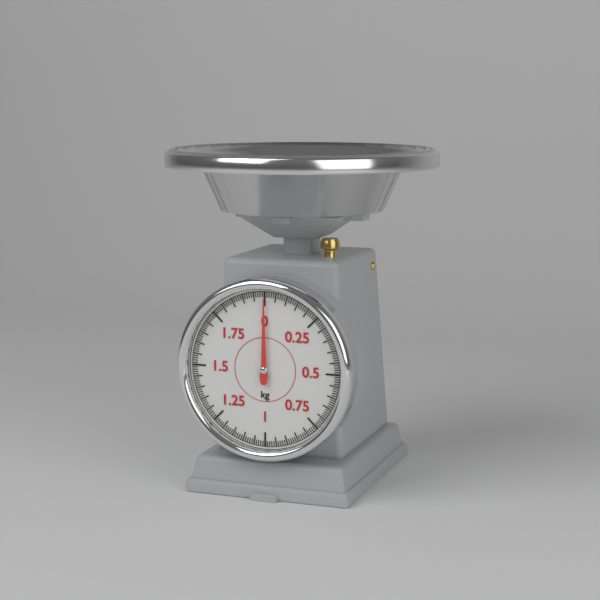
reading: 0.00 kg
